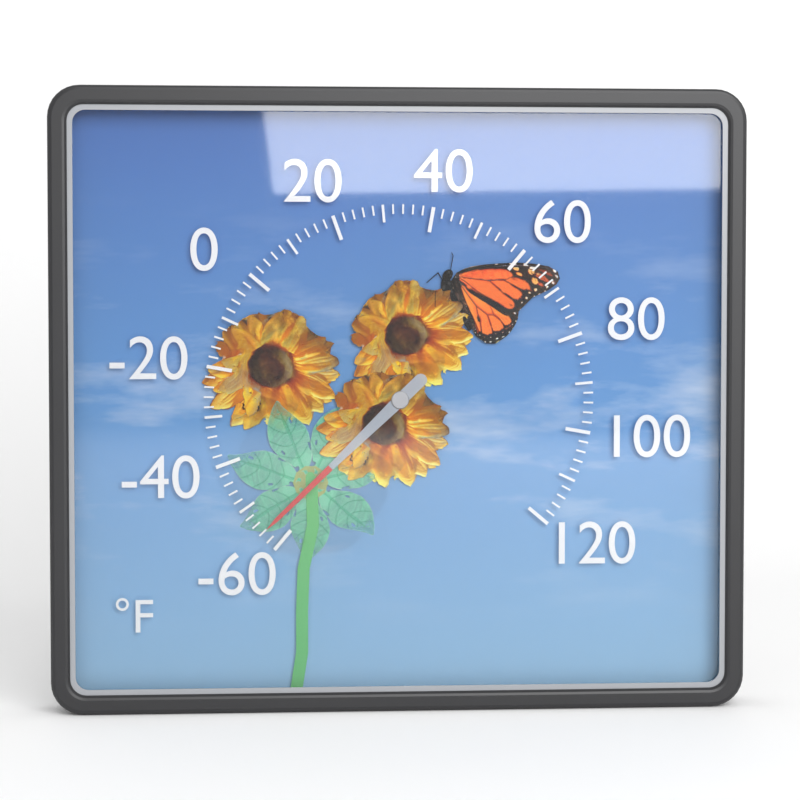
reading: -56 °F
